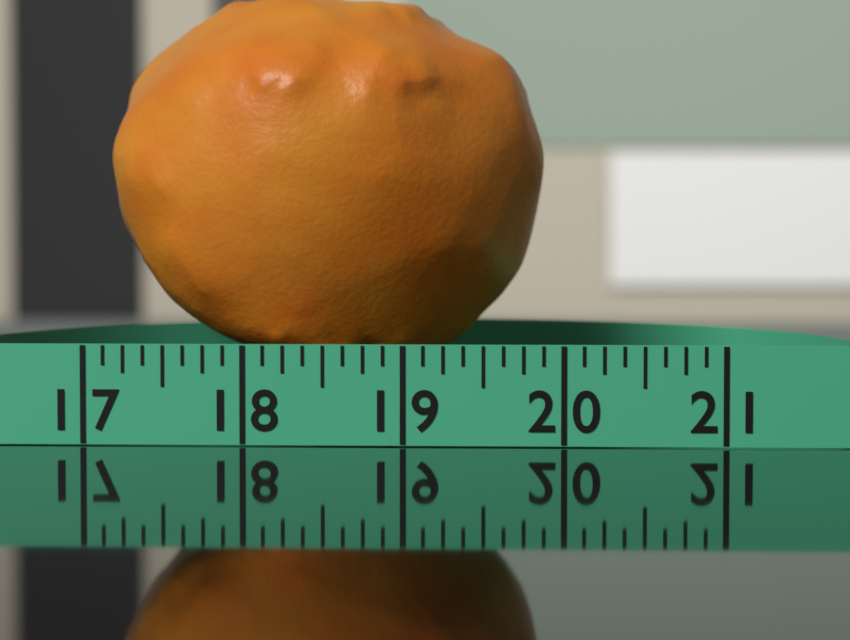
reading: 19.875 (no unit)
